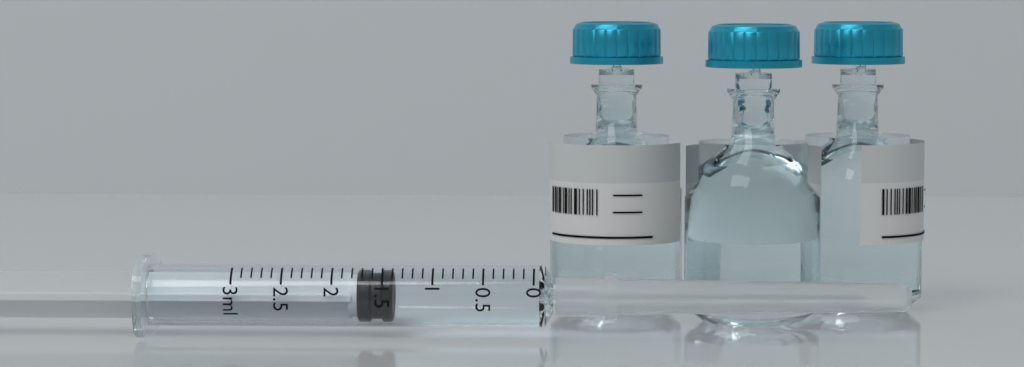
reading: 1.4 ml
